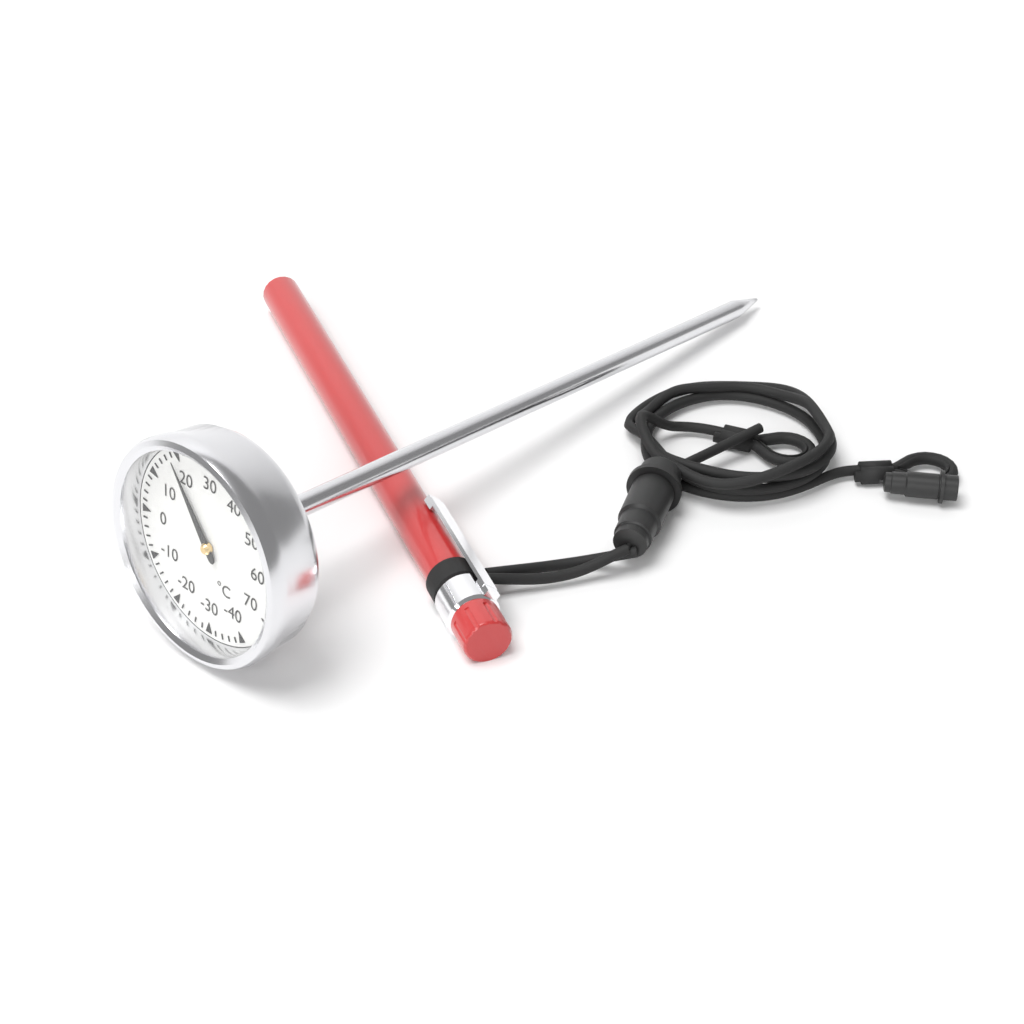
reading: 18 °C
